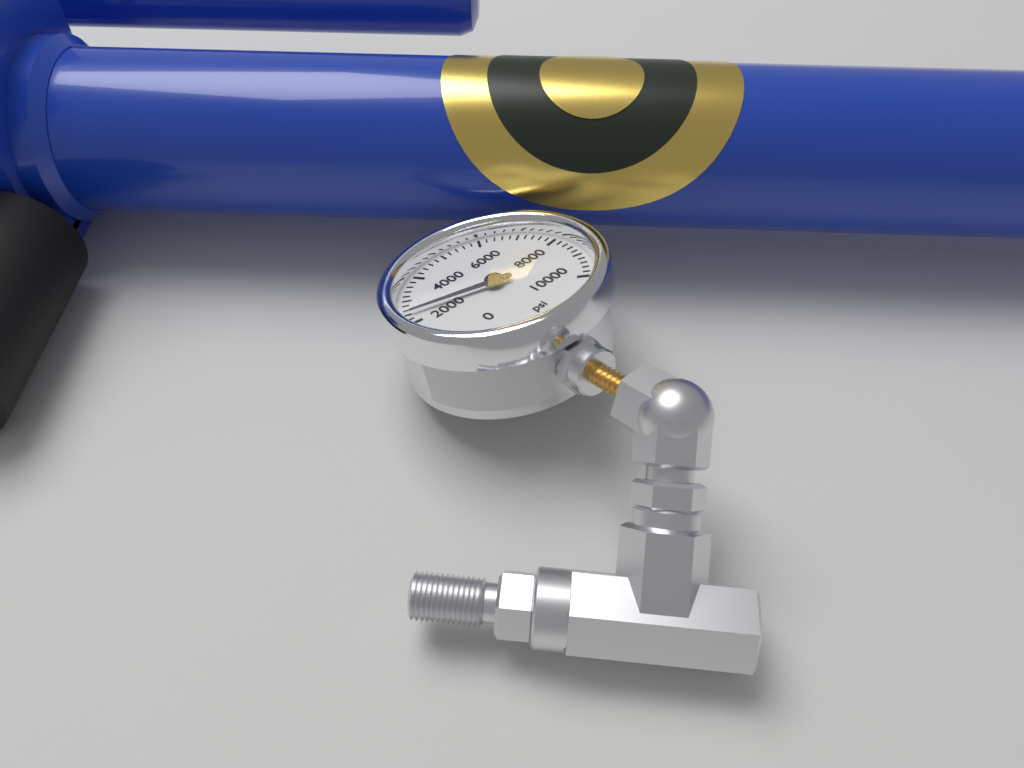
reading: 2400 psi
